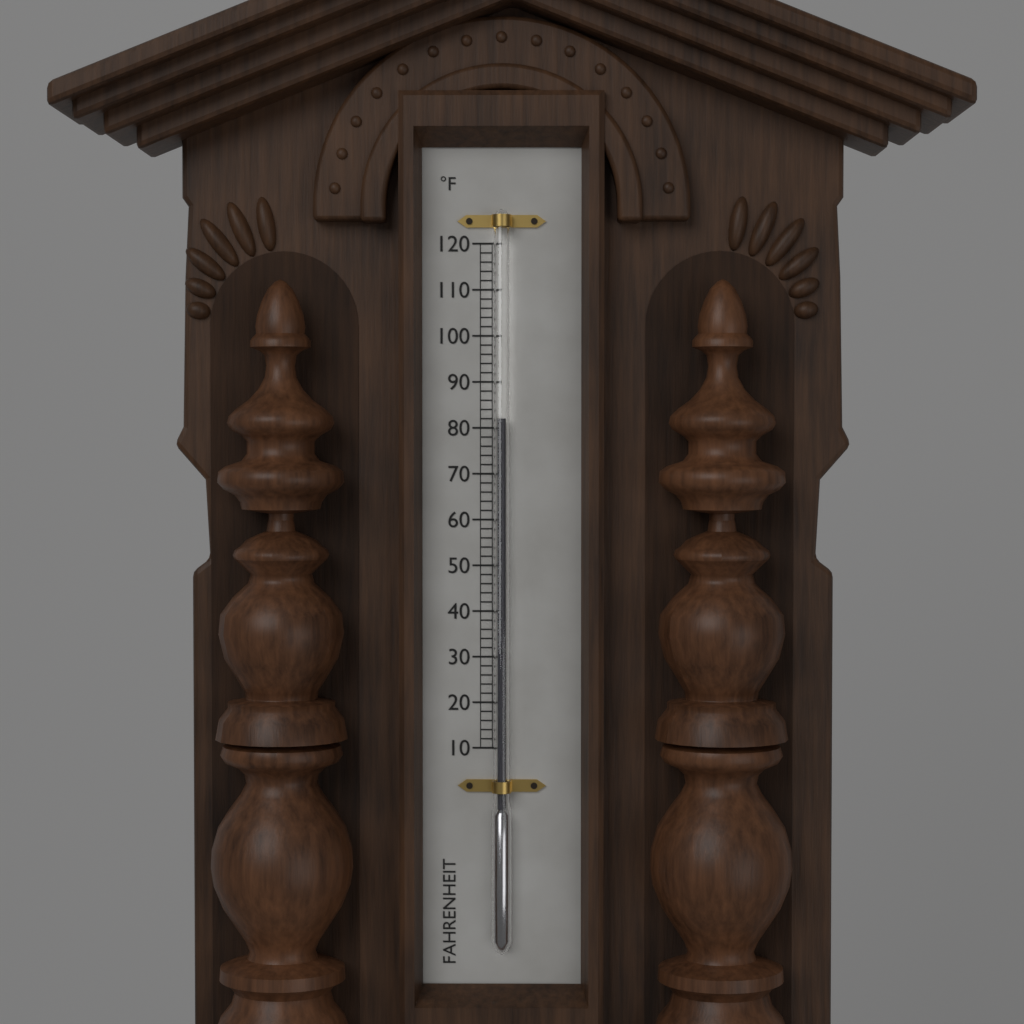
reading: 82 °F
